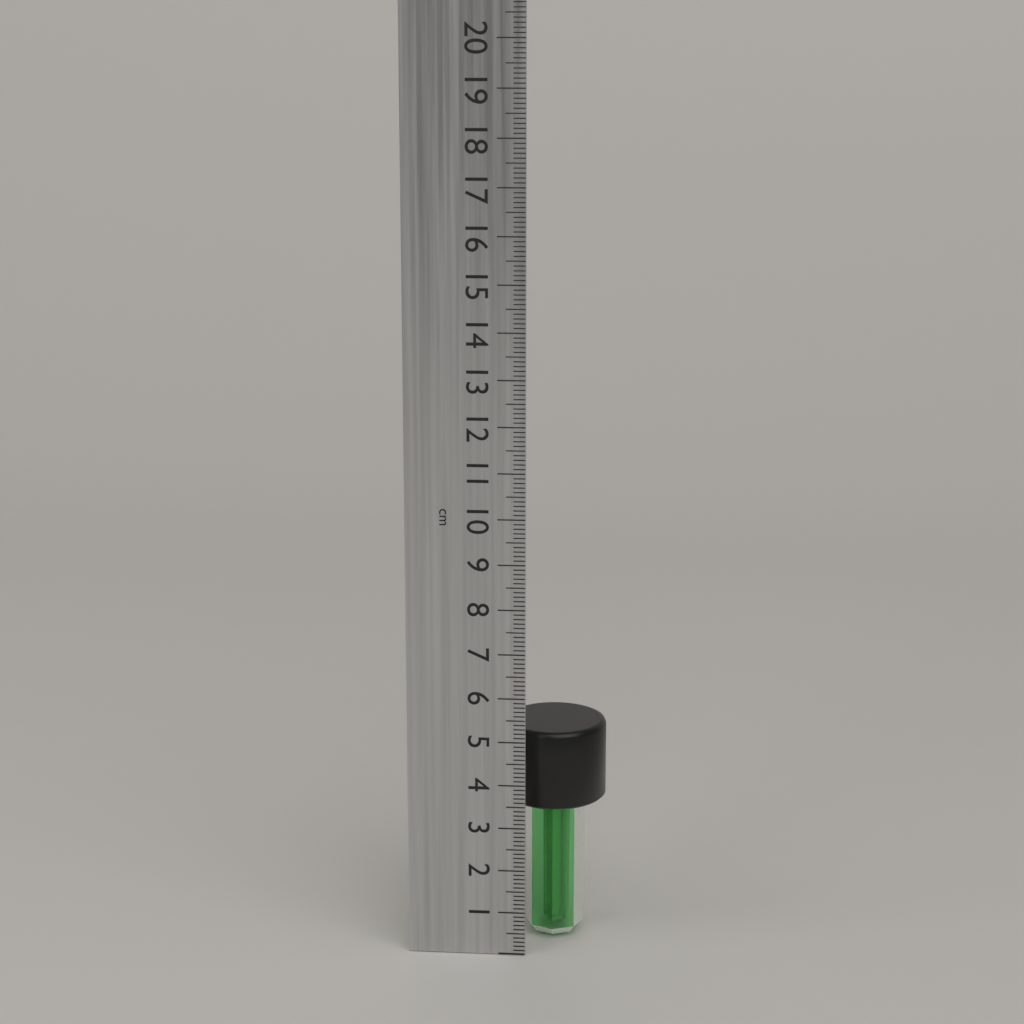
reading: 5.1 cm
